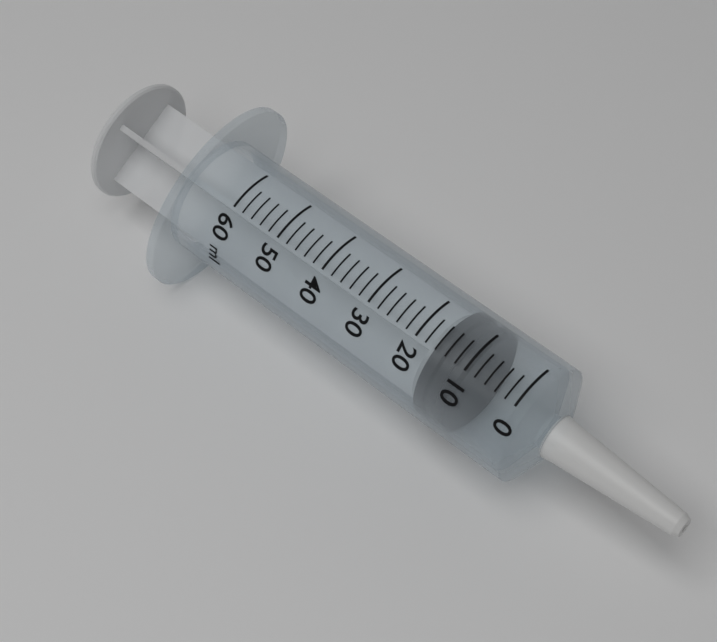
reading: 10 ml
